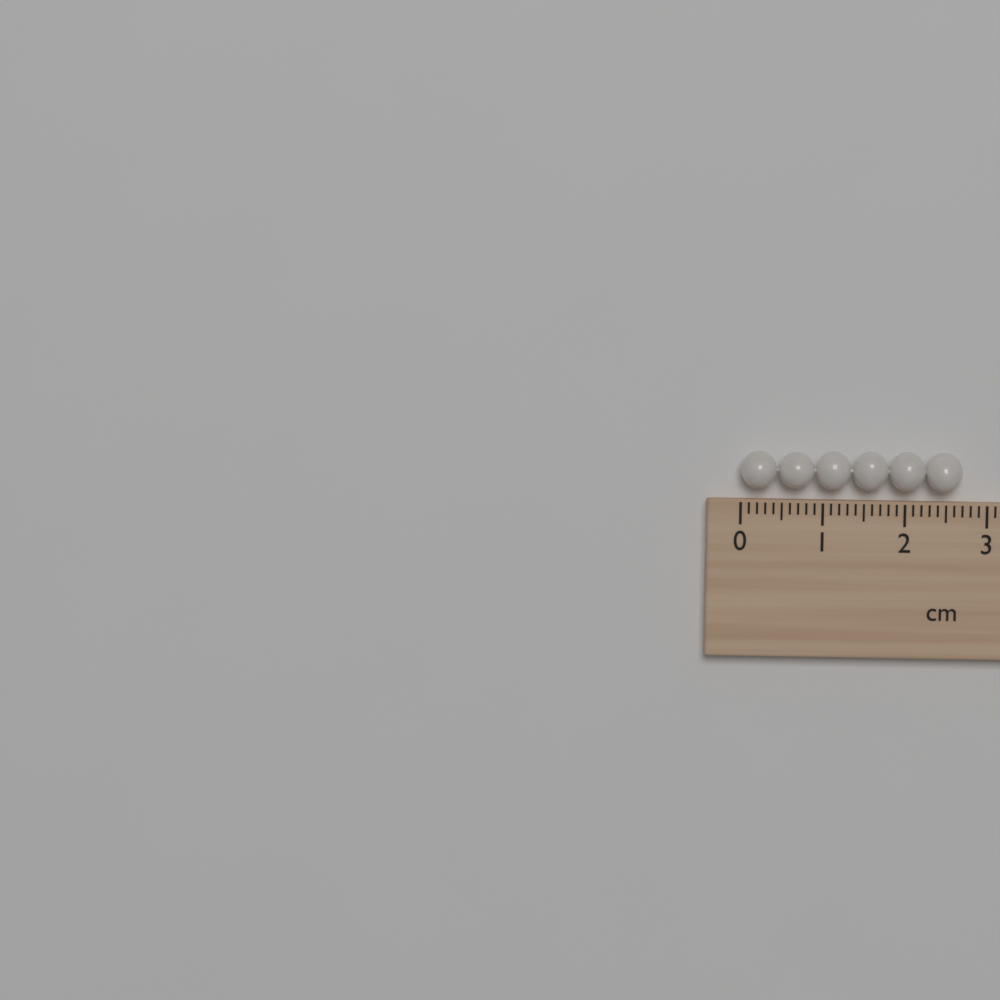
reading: 2.7 cm
